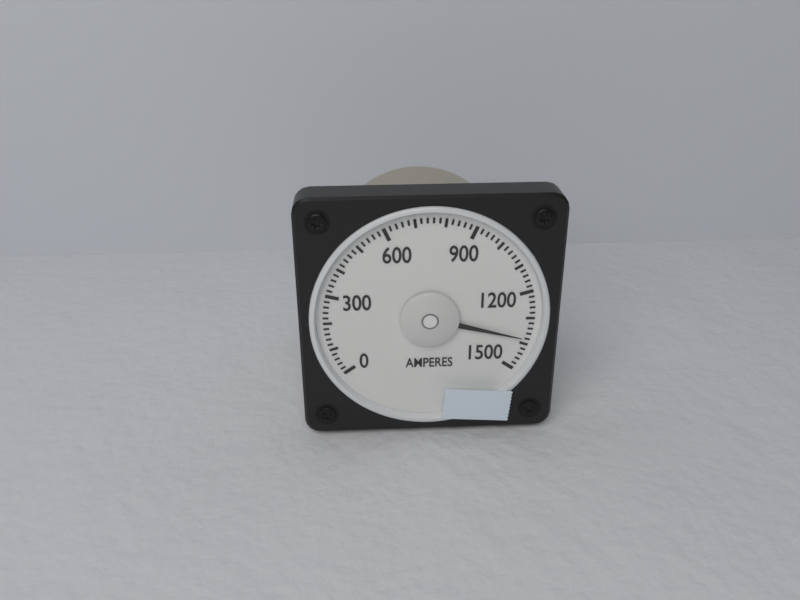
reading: 1380 A
